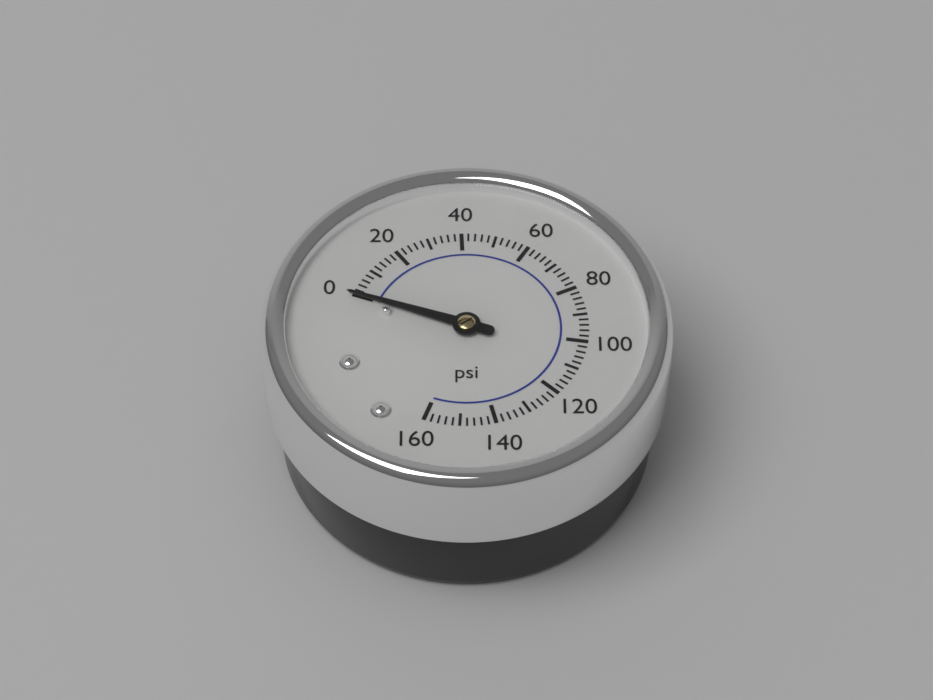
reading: 0 psi
